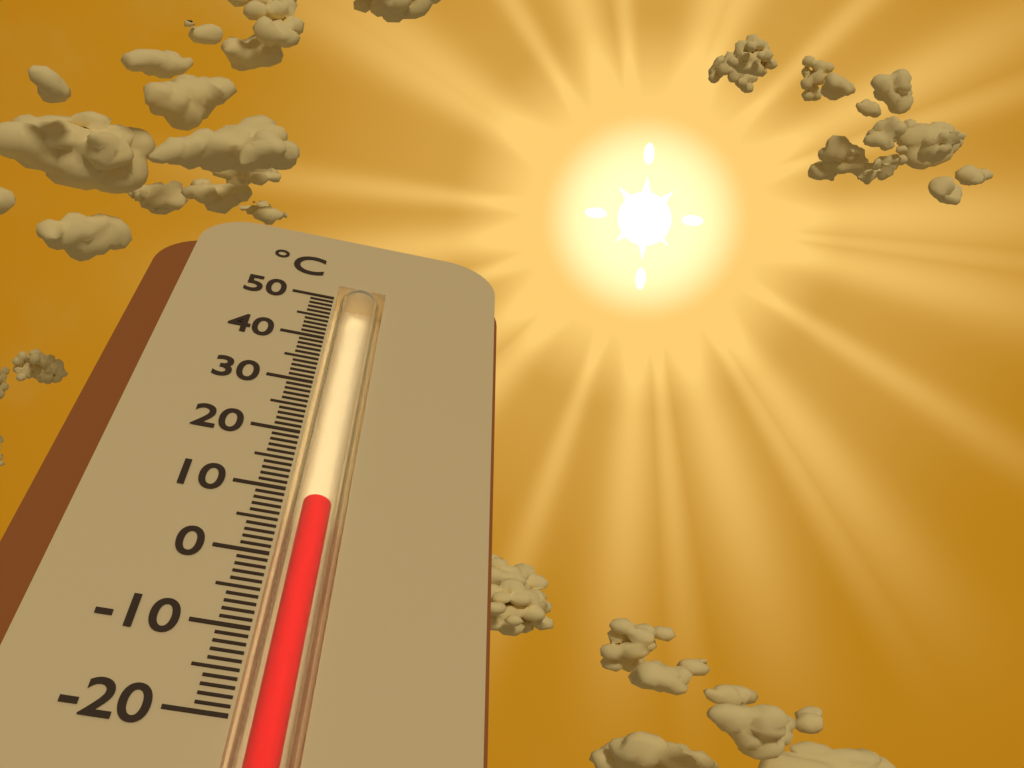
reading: 9 °C
